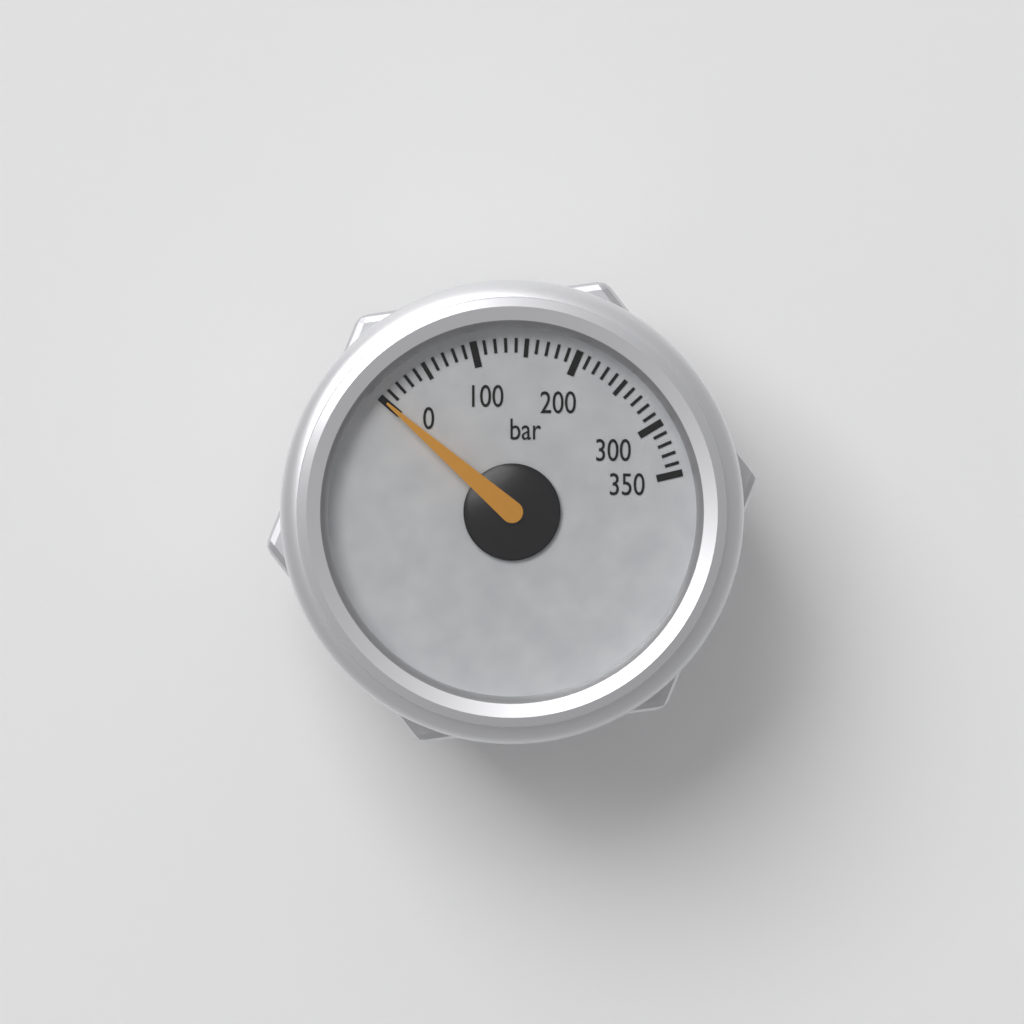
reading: 0 bar
